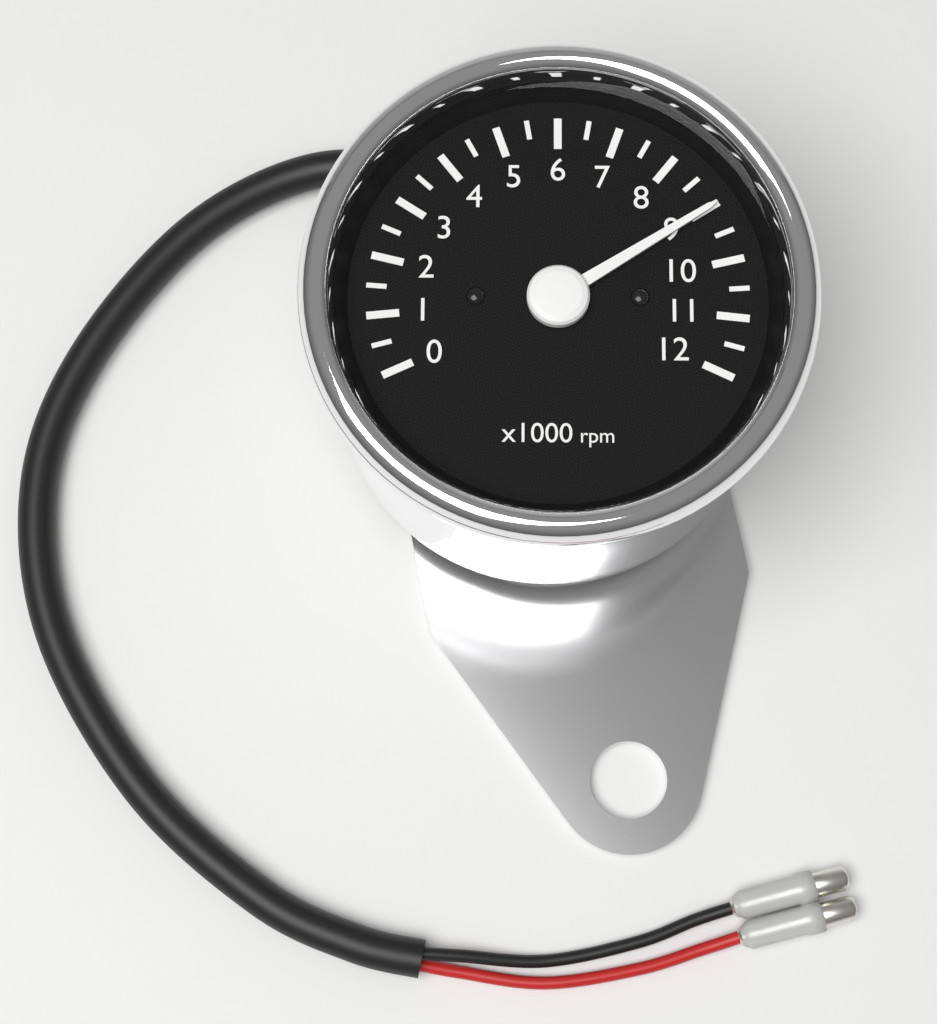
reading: 9000 rpm
